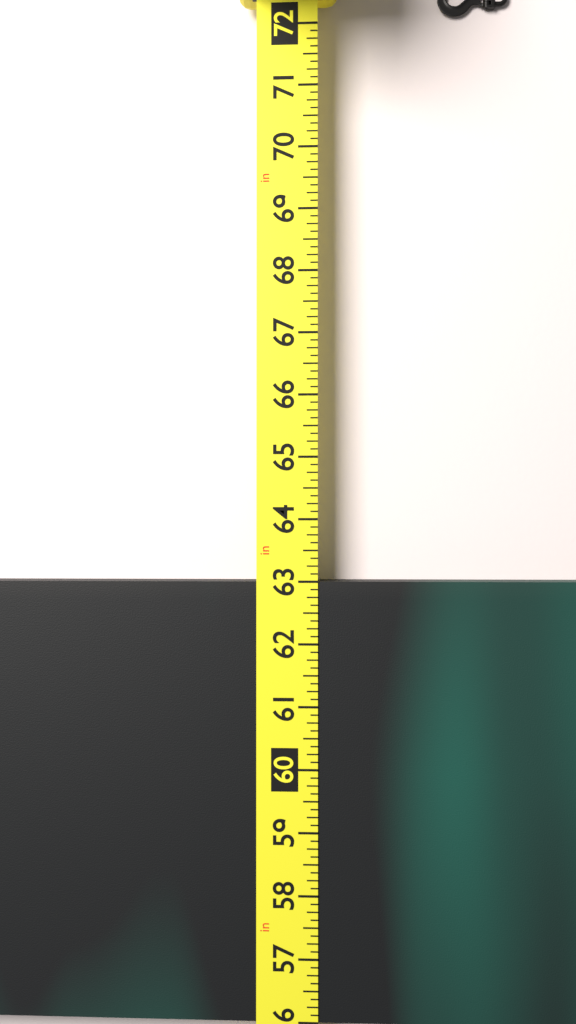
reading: 63.000 in
